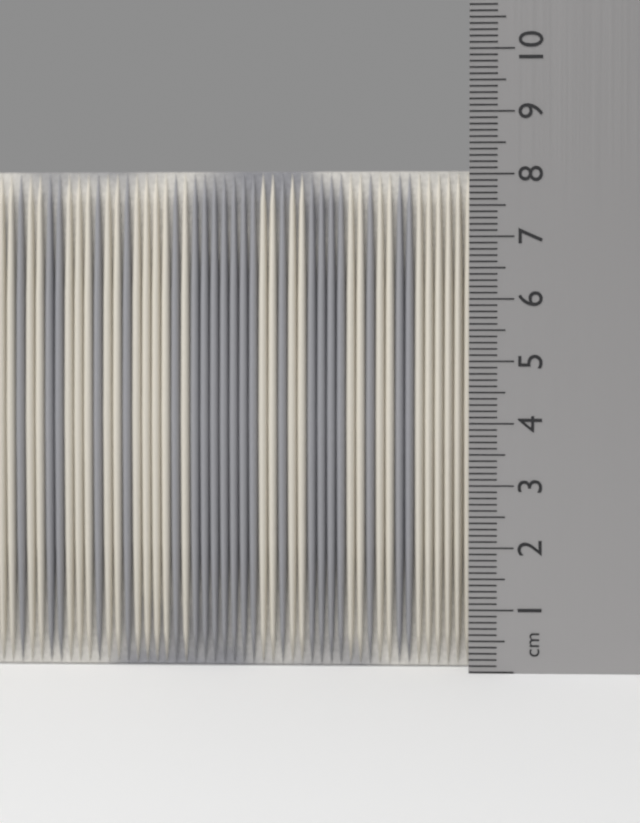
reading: 8.1 cm
